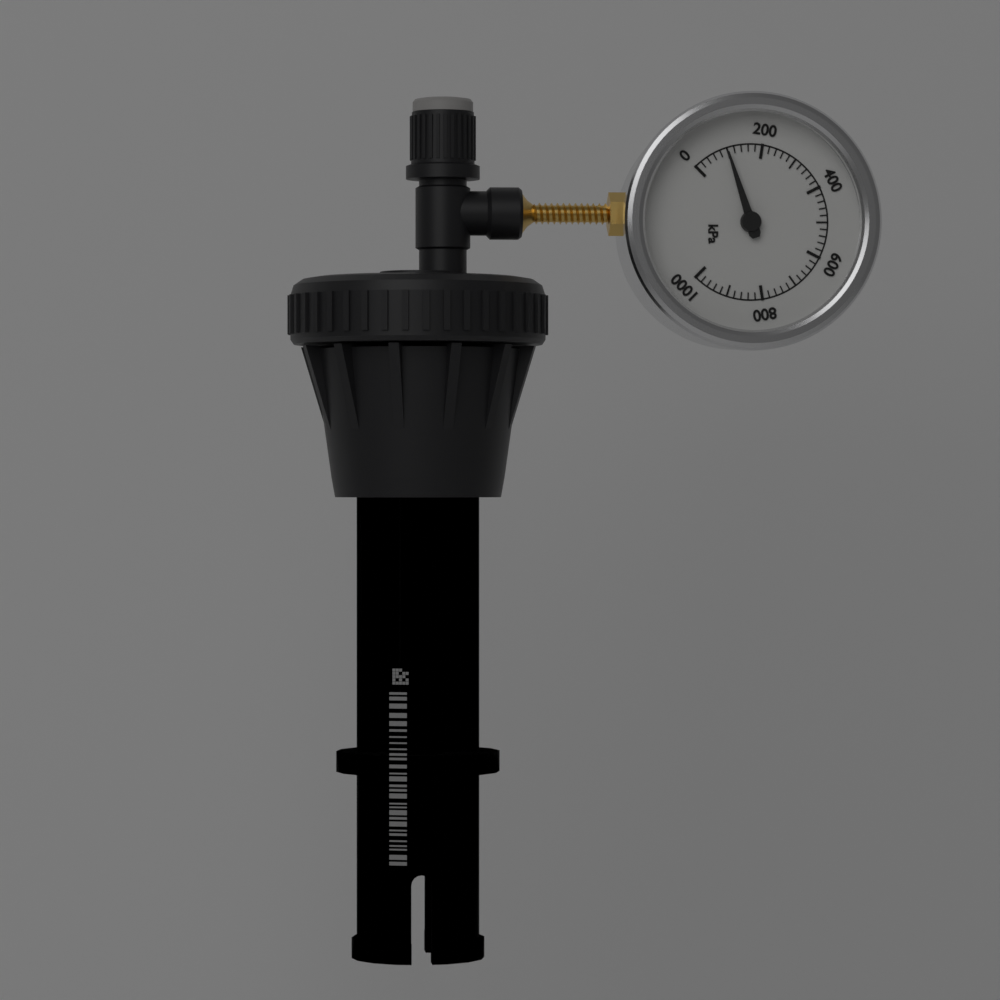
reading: 100 kPa
